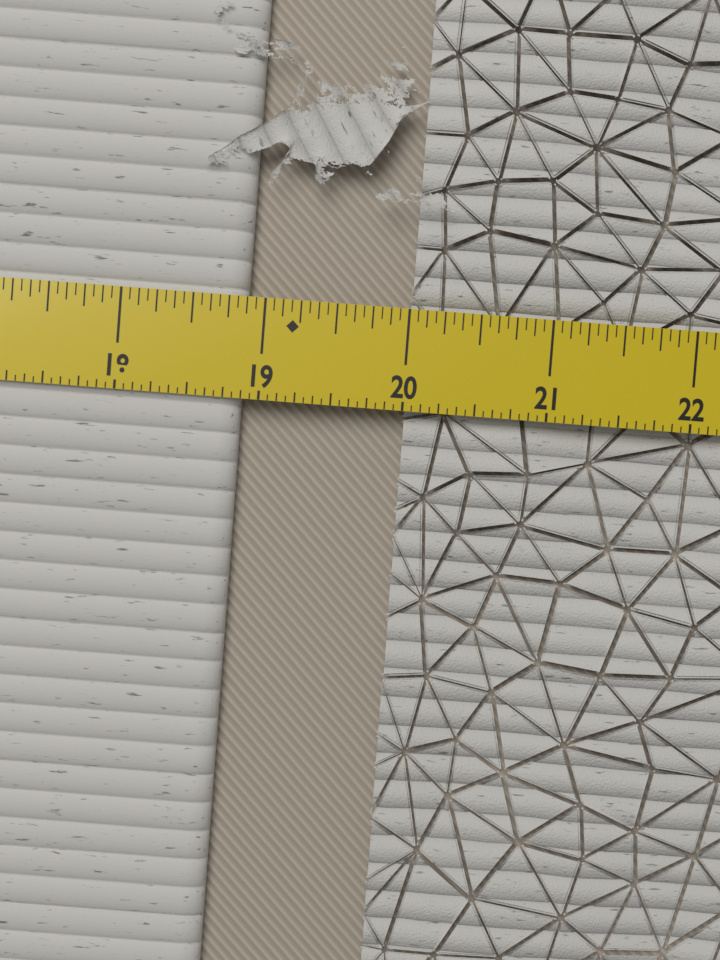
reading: 18.8750 in
